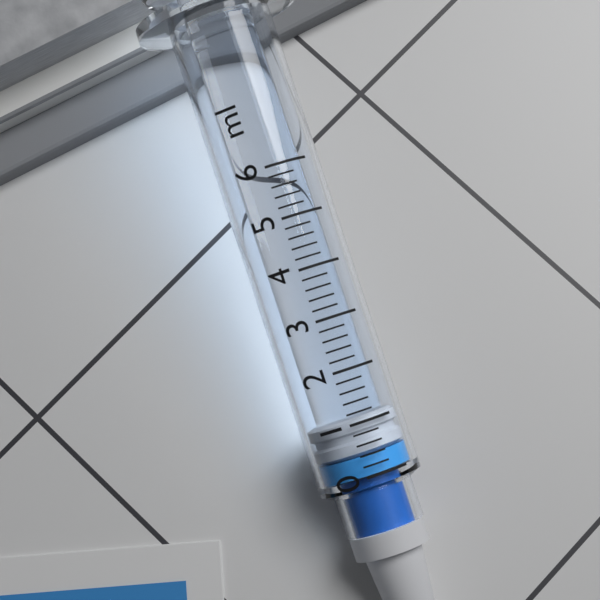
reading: 0.4 ml
